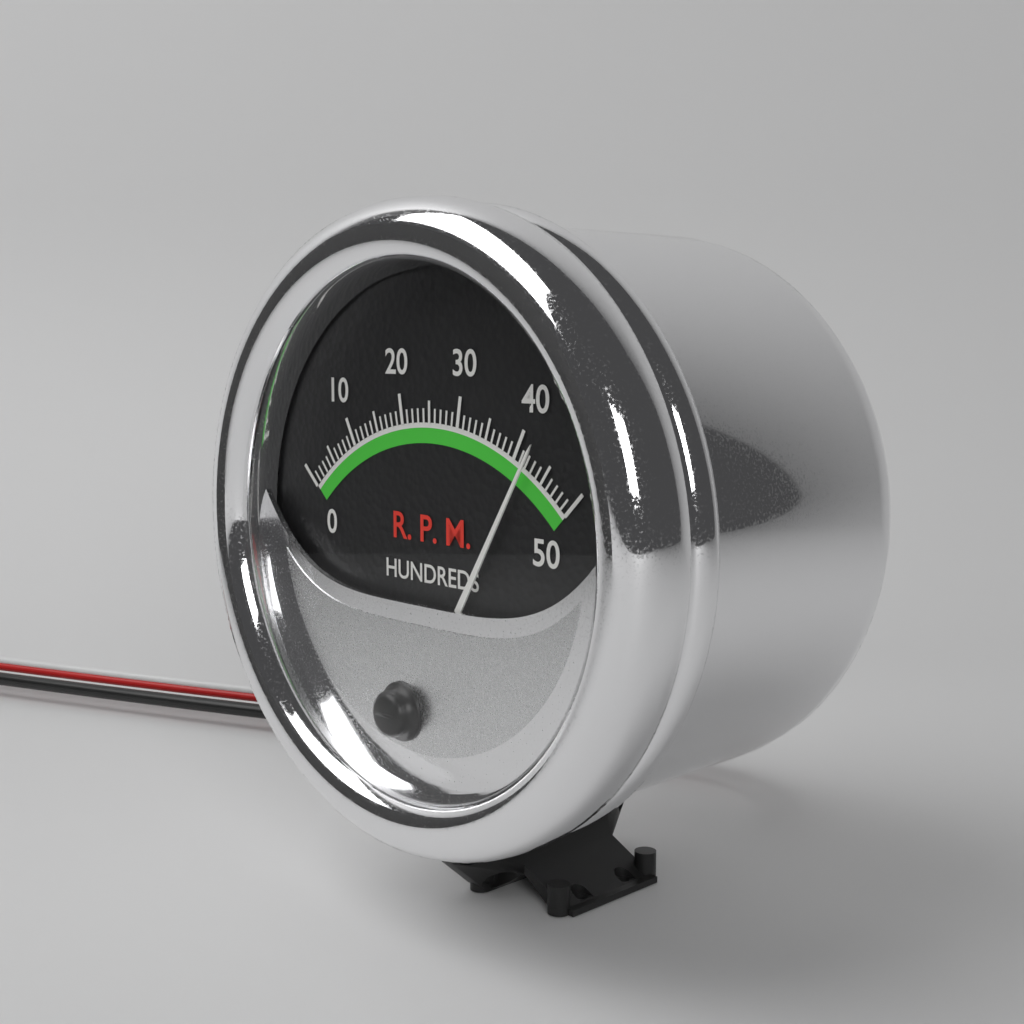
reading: 42 RPM x100
